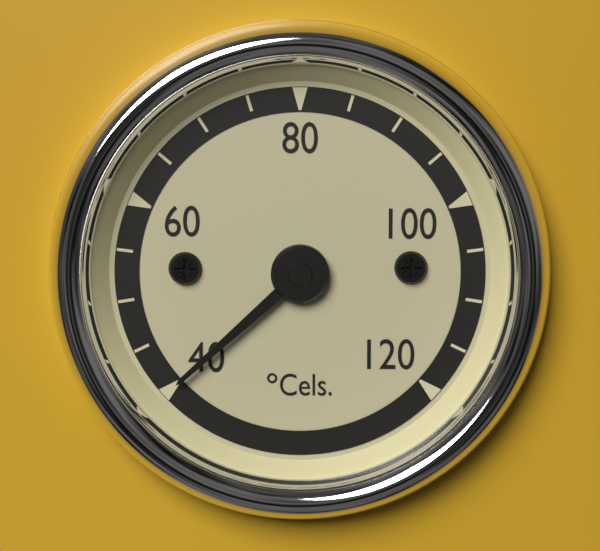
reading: 40 °C
